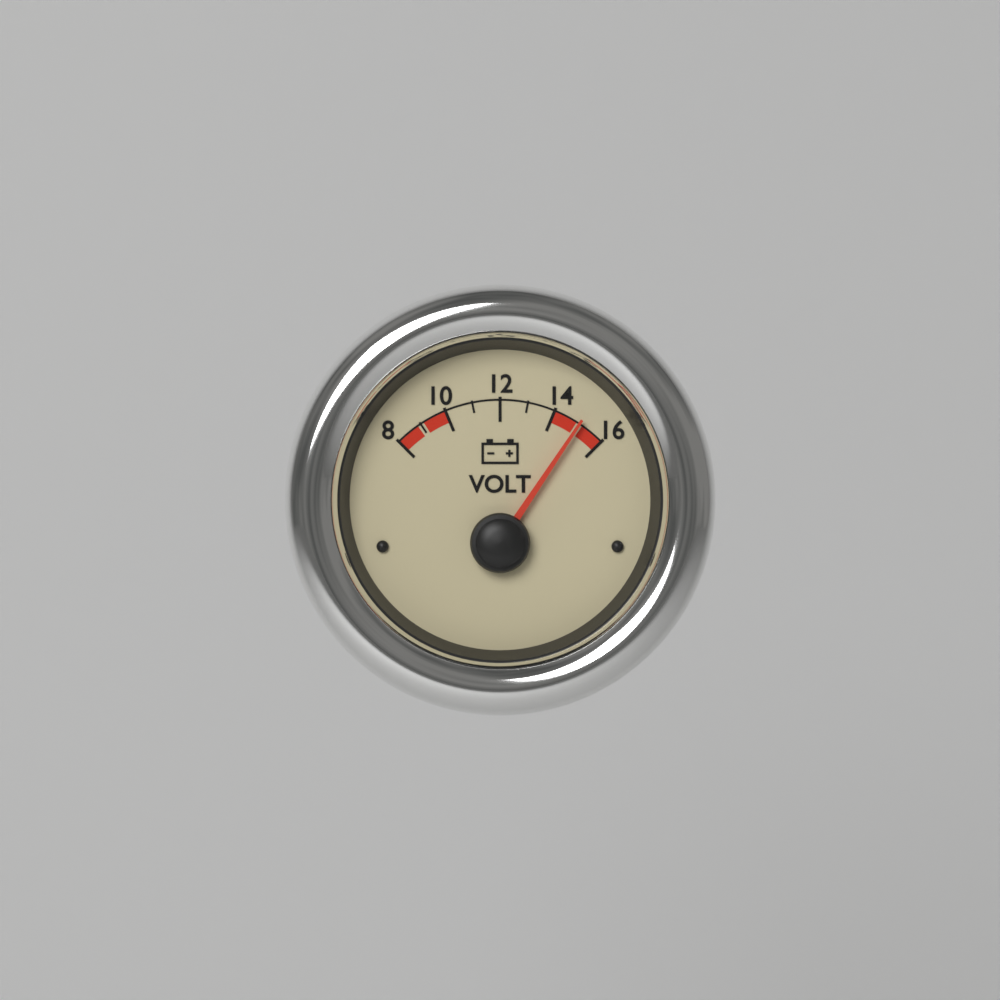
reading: 15 V
